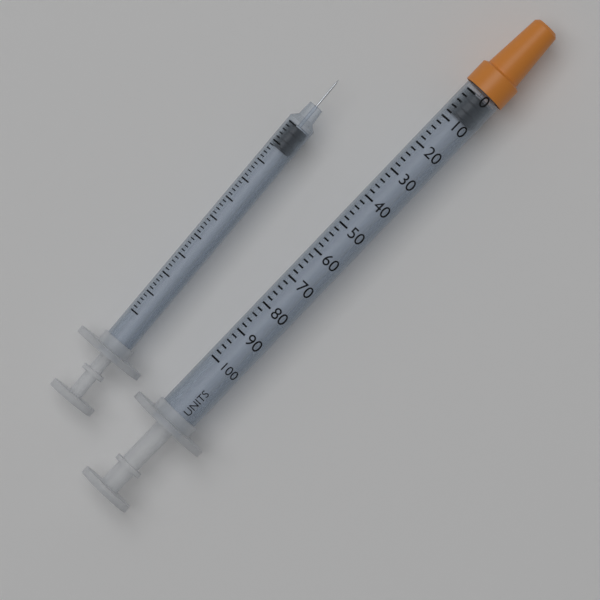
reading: 0 units
